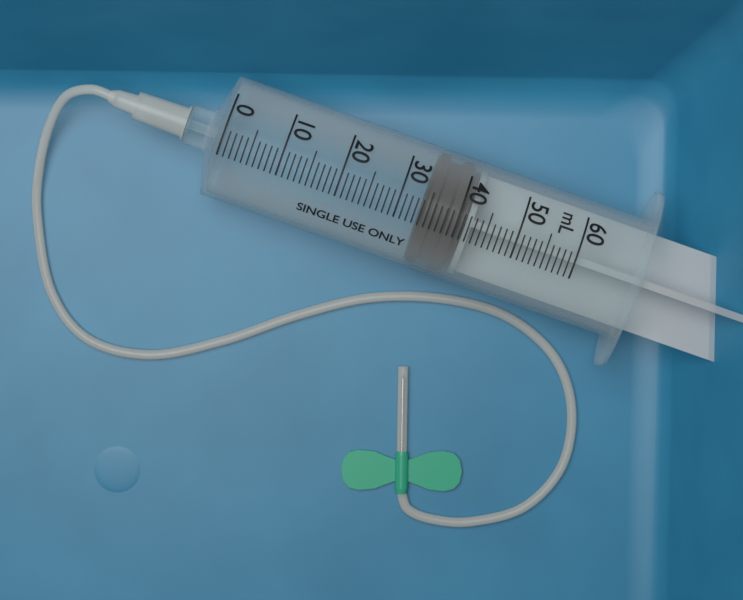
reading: 34 mL
